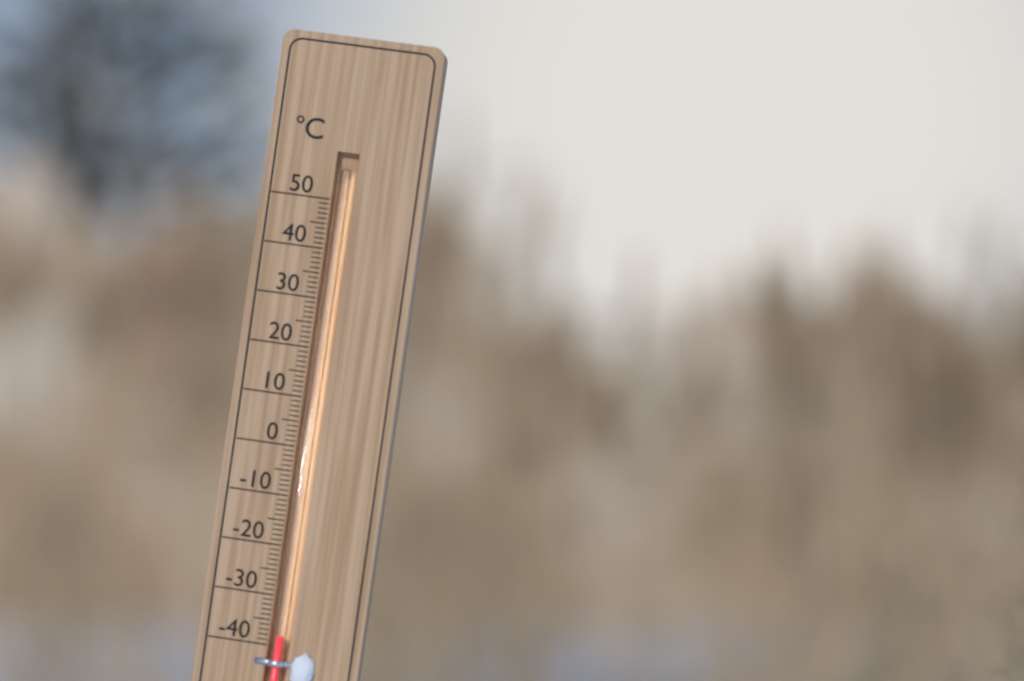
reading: -38 °C
